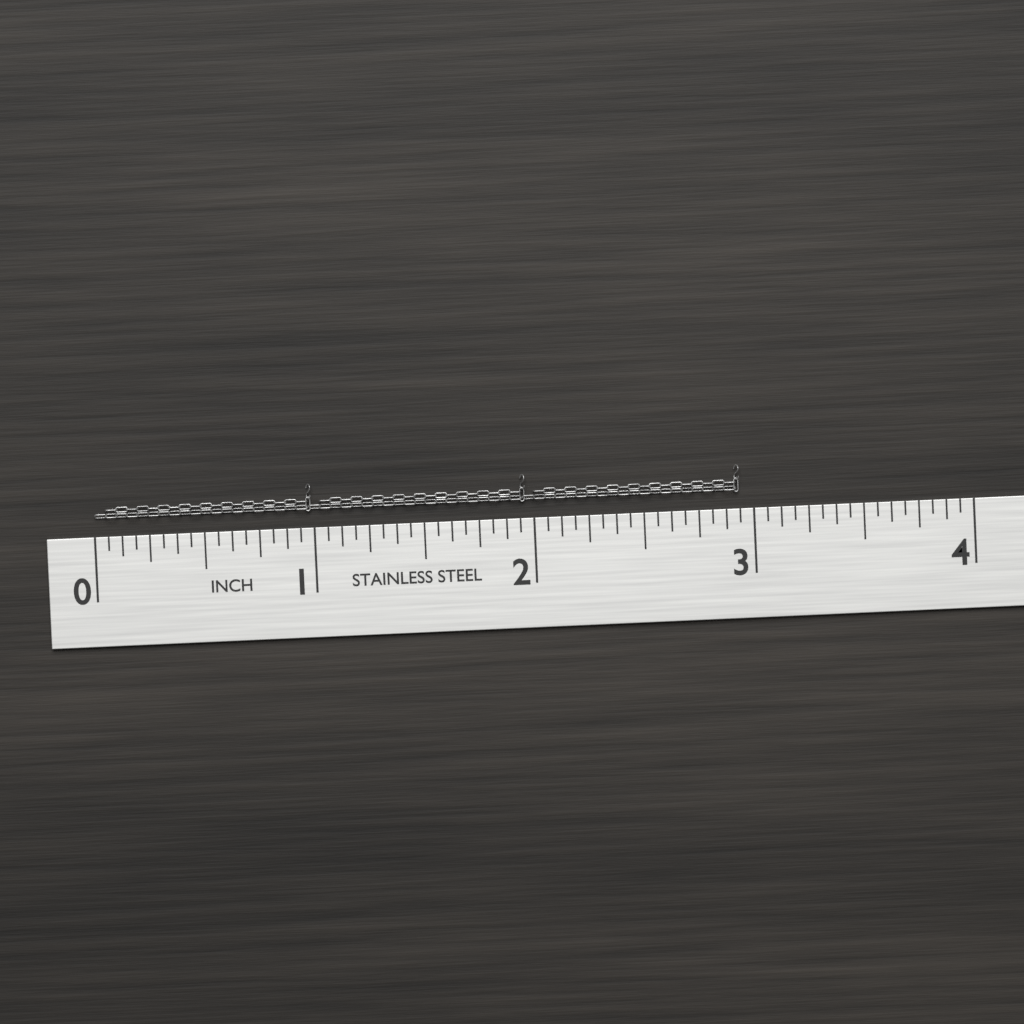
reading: 2.9375 in
